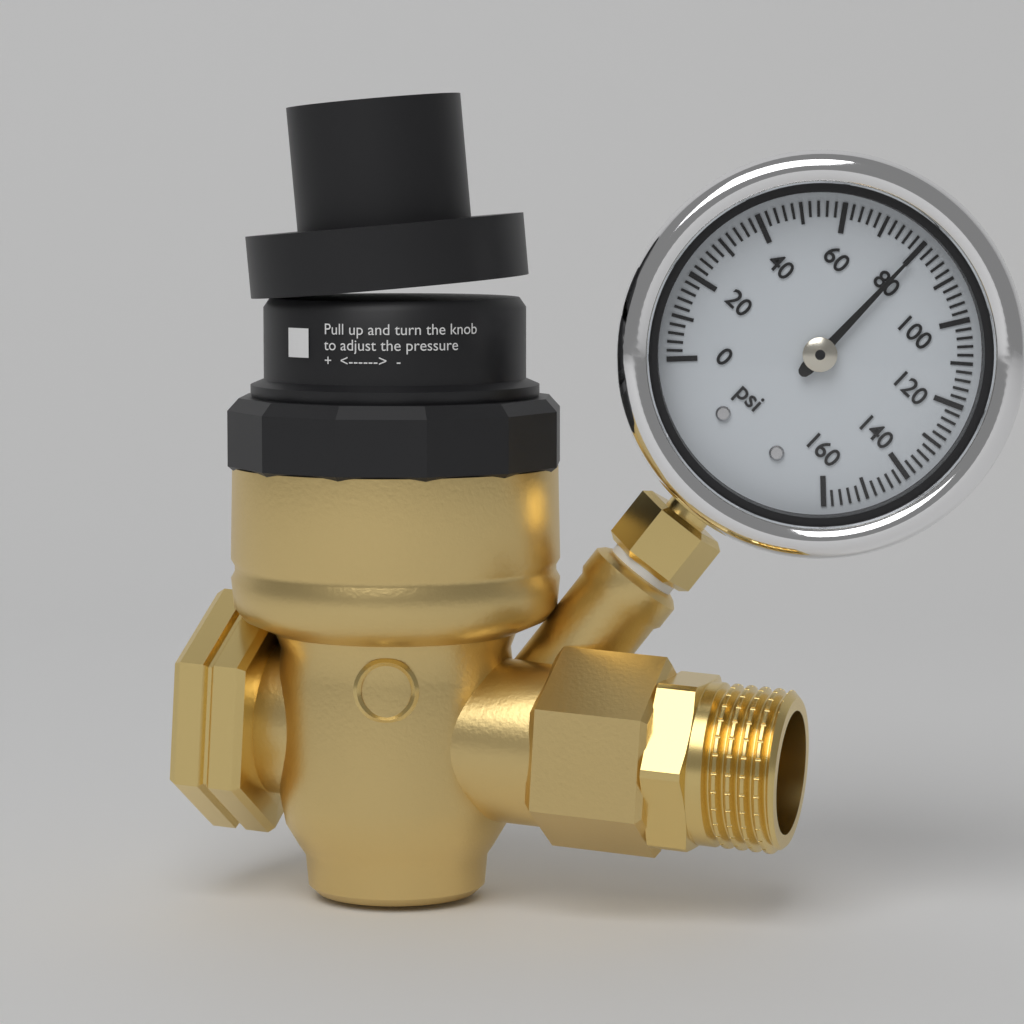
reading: 80 psi
